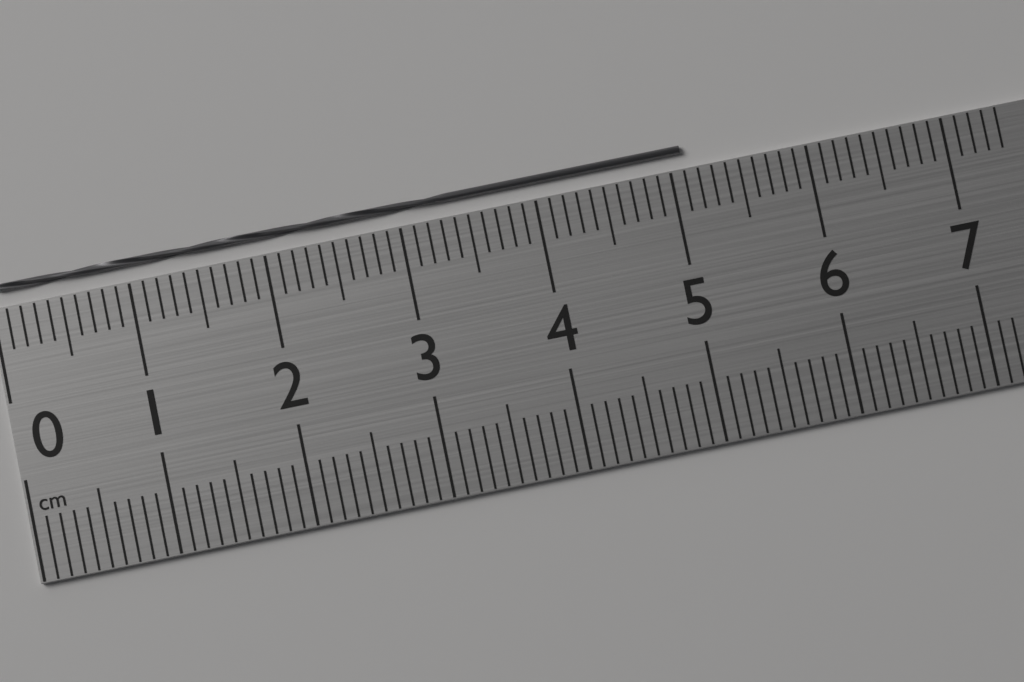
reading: 5.1 cm
